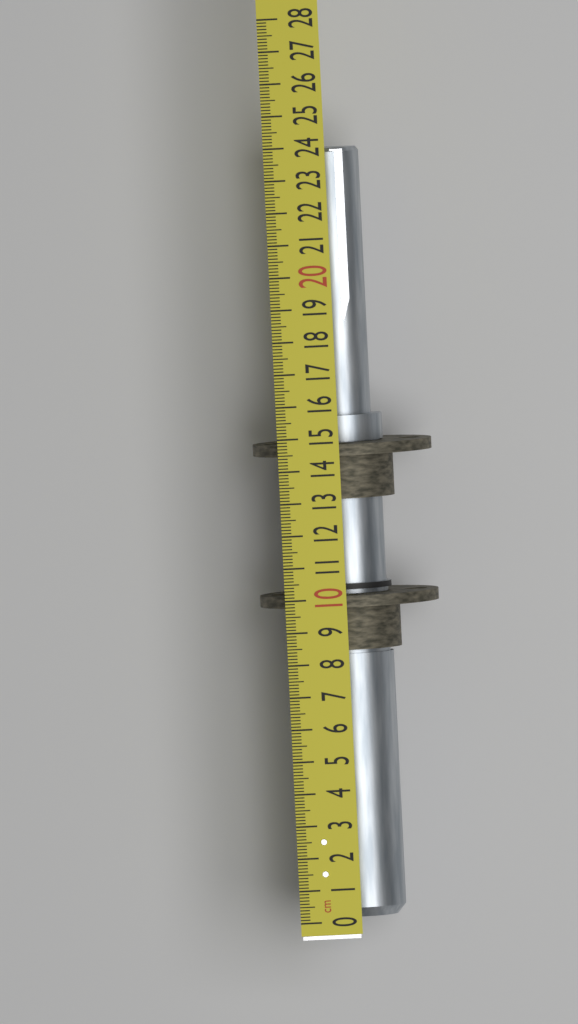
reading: 23.9 cm
